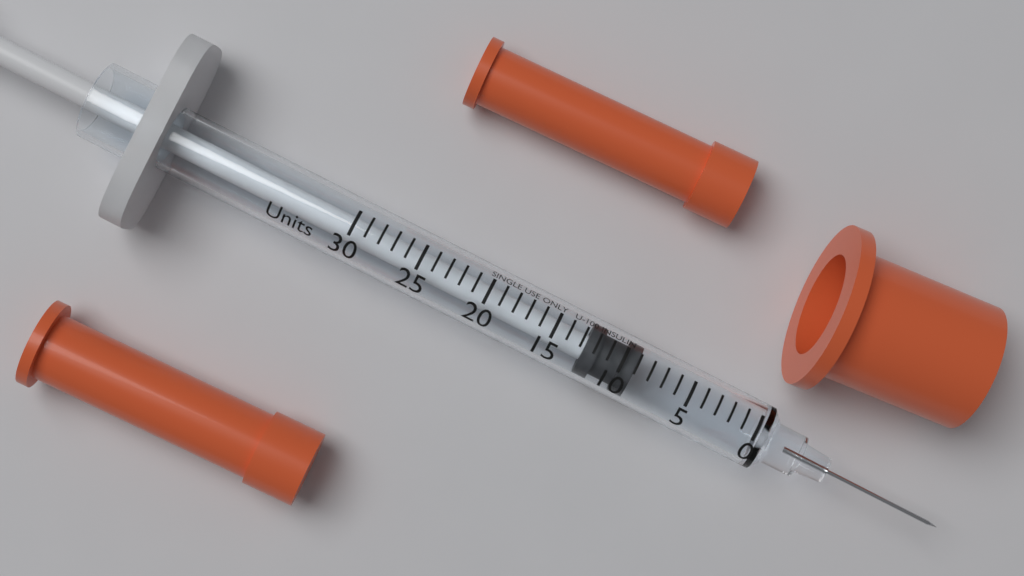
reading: 9 Units
